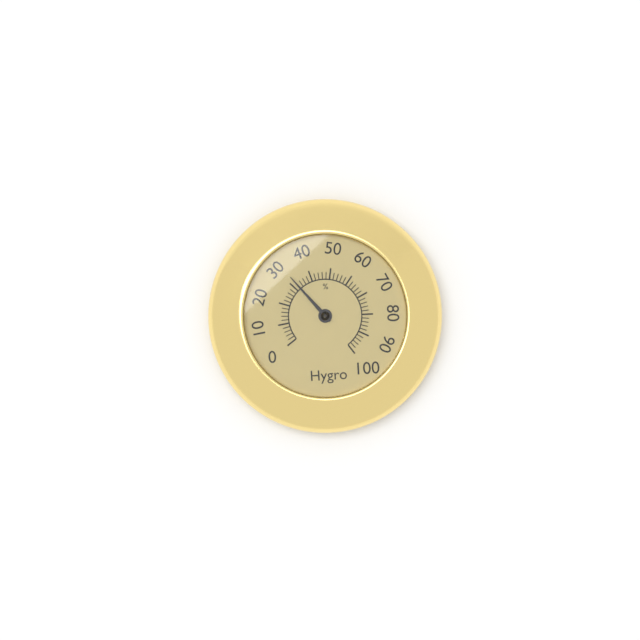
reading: 32 %
